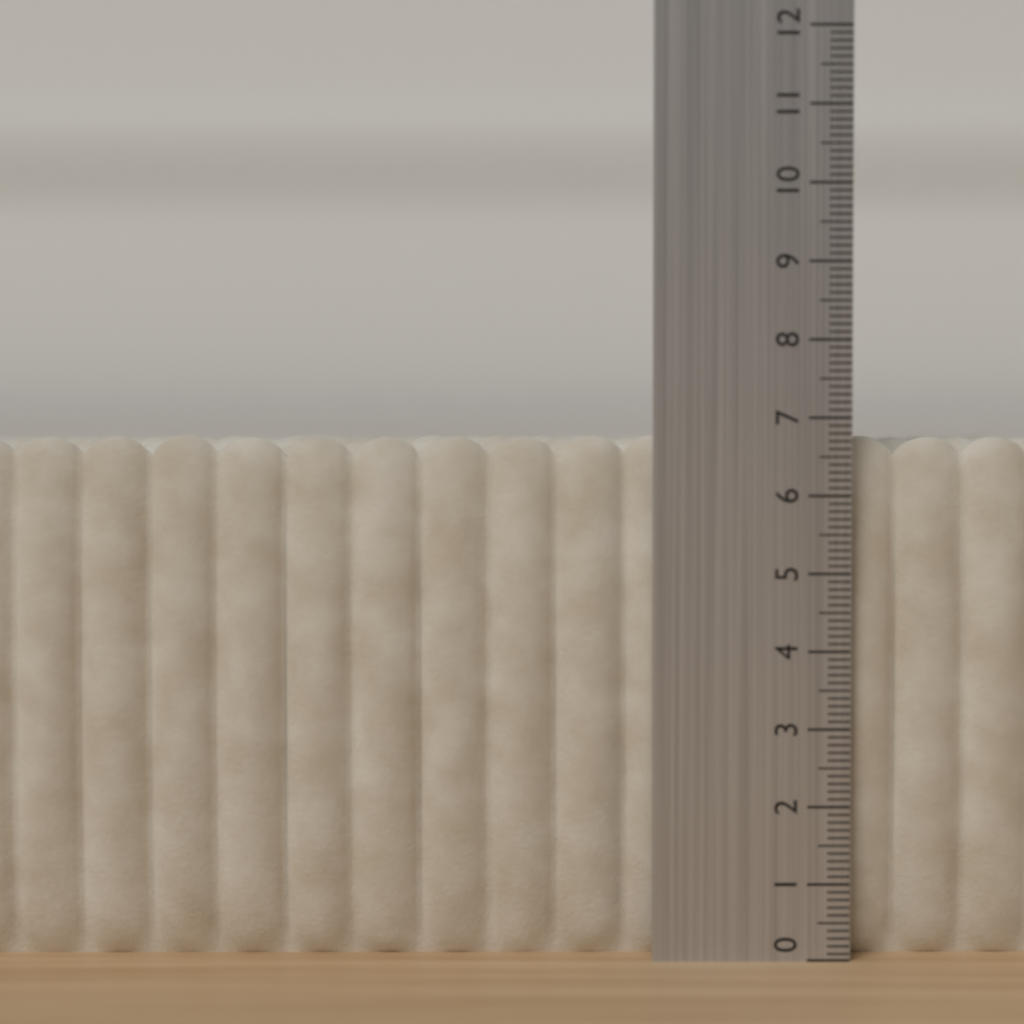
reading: 6.8 (no unit)
